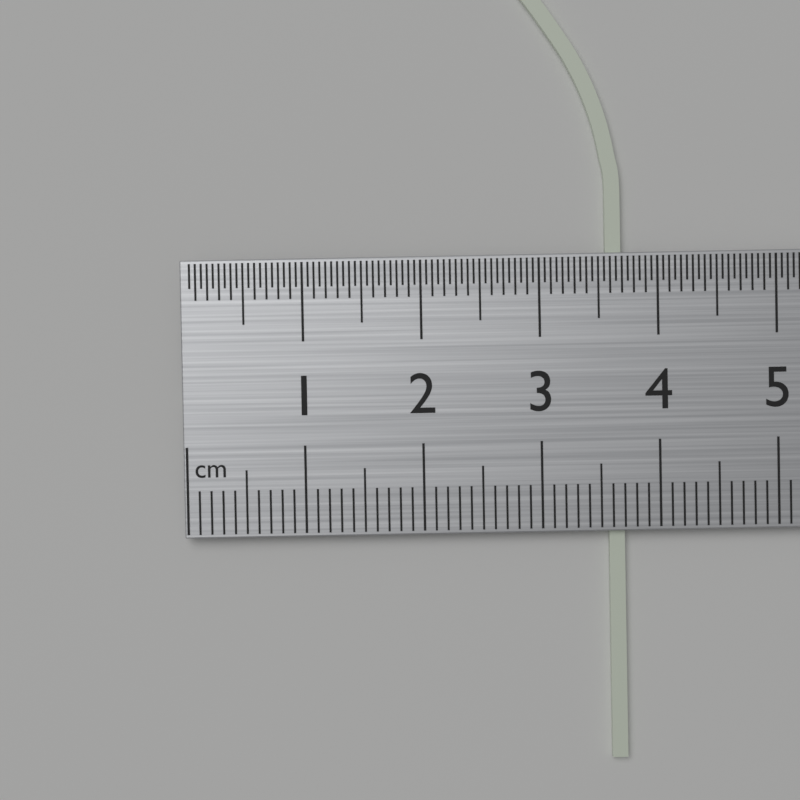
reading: 3.7 cm
